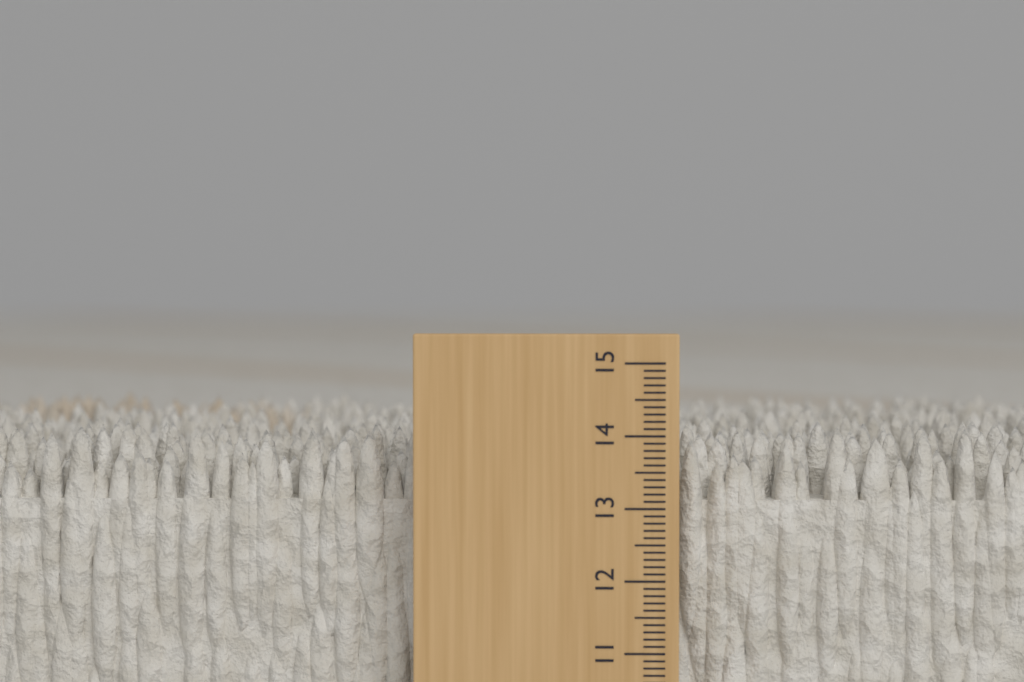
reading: 14.1 cm
